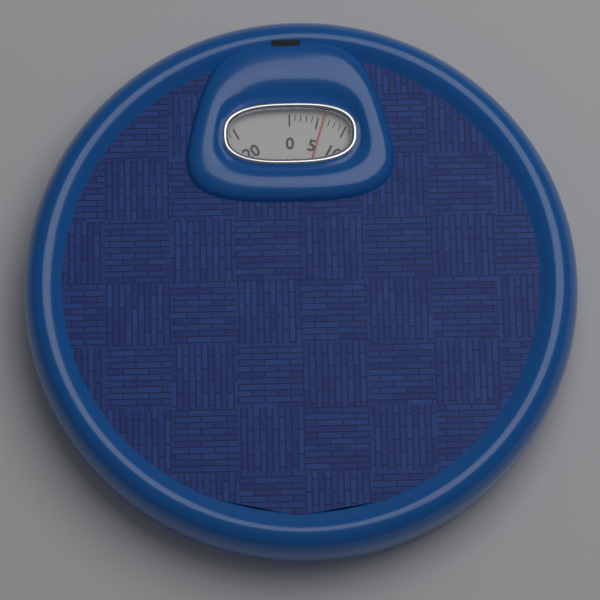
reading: 6 (no unit)
